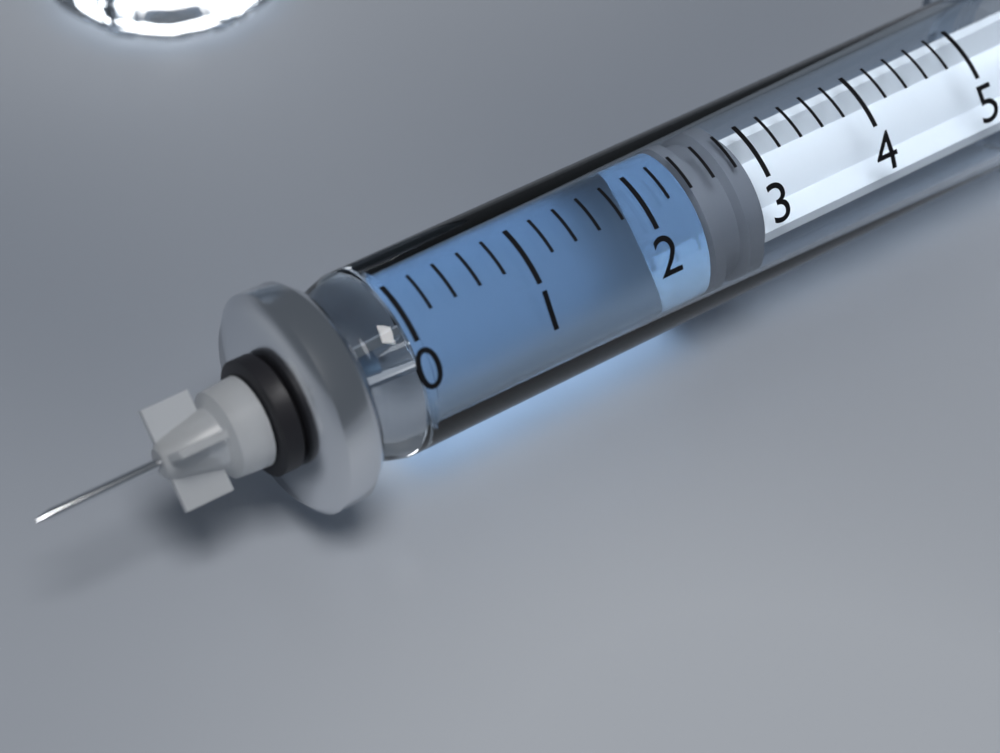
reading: 2.4 (no unit)
